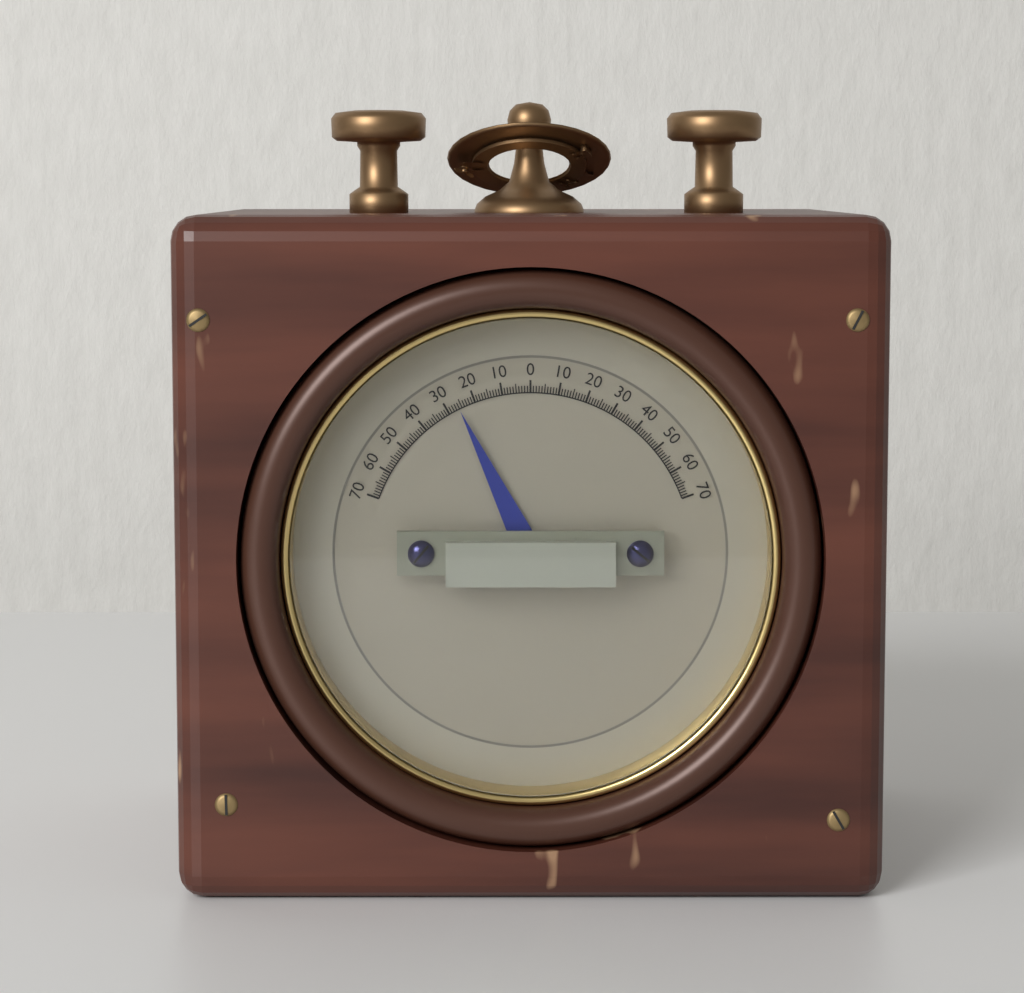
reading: -26 (no unit)
